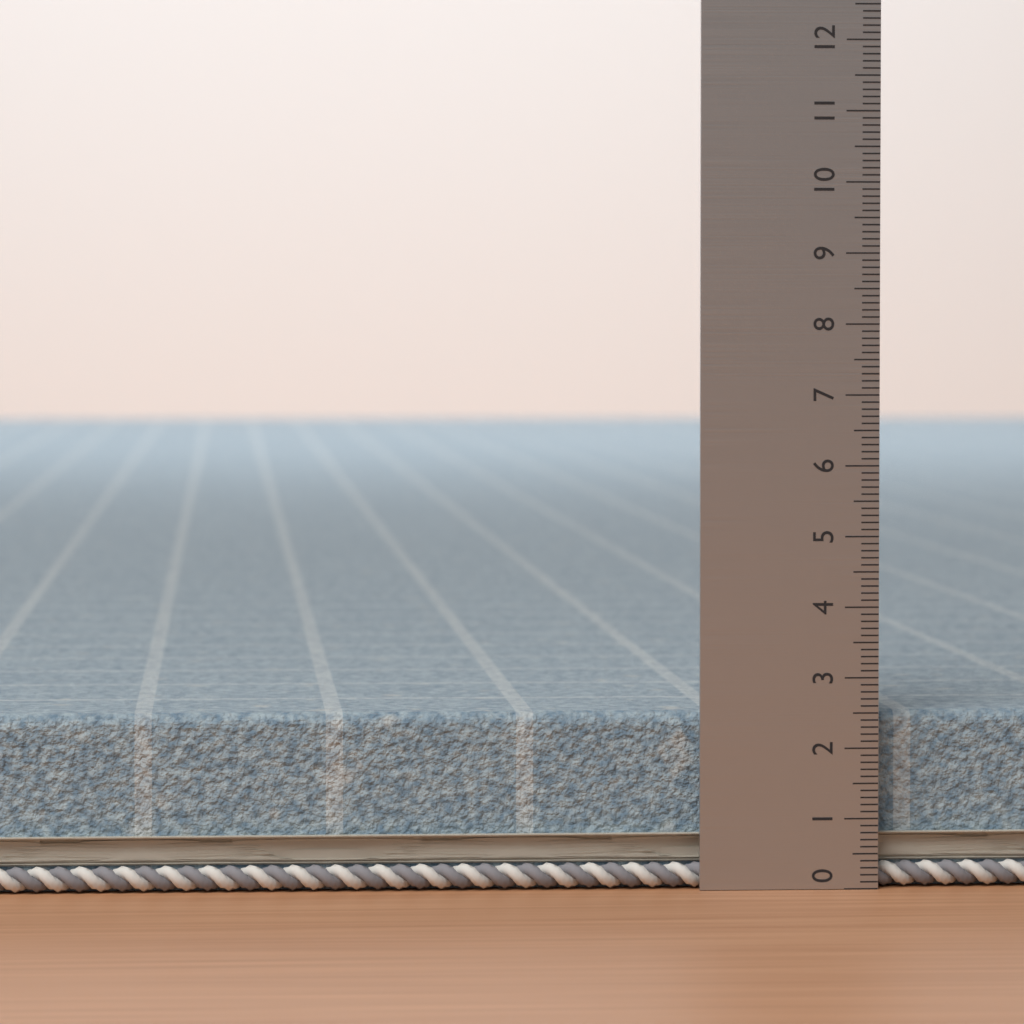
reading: 2.5 (no unit)
